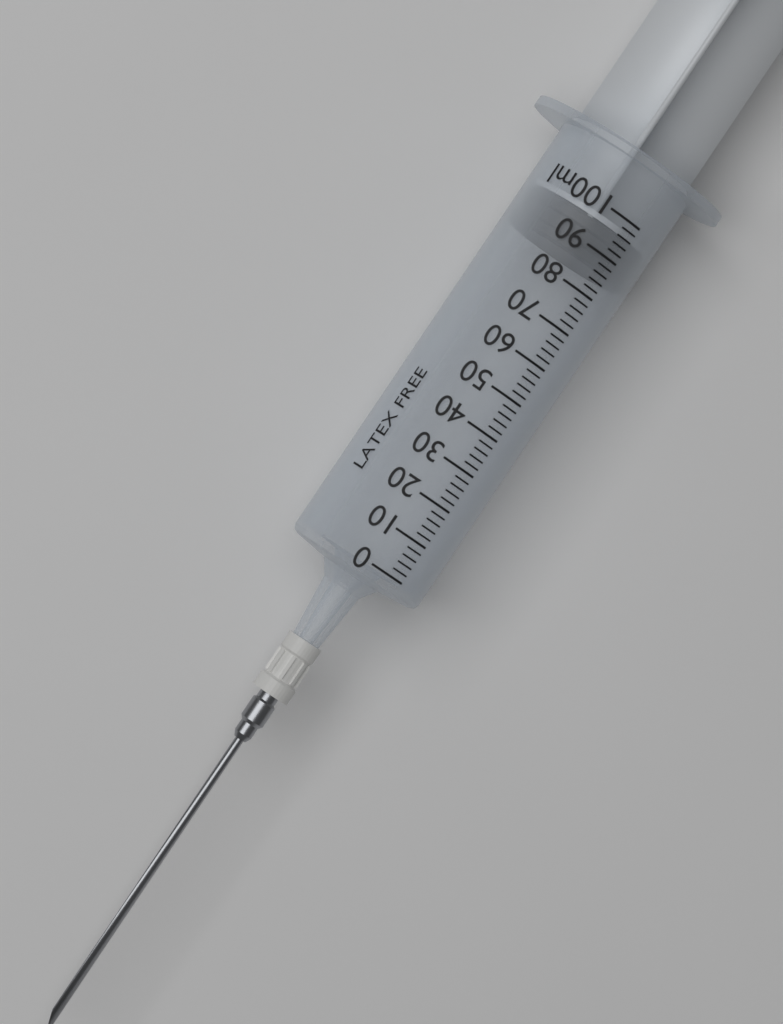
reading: 86 ml
